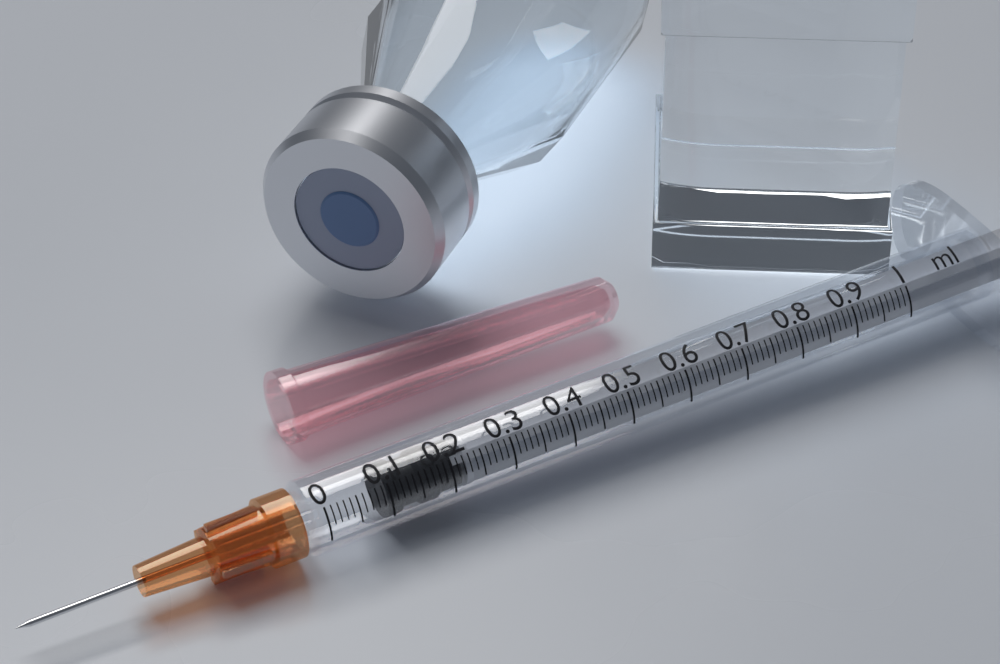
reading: 0.10 ml
